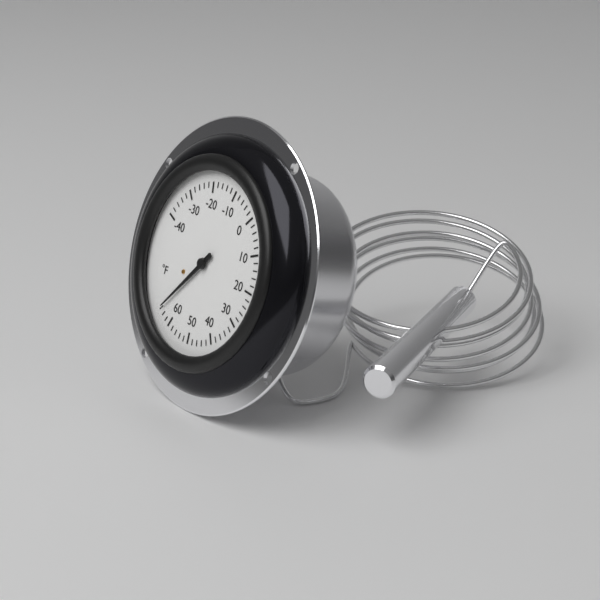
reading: 66 °F
